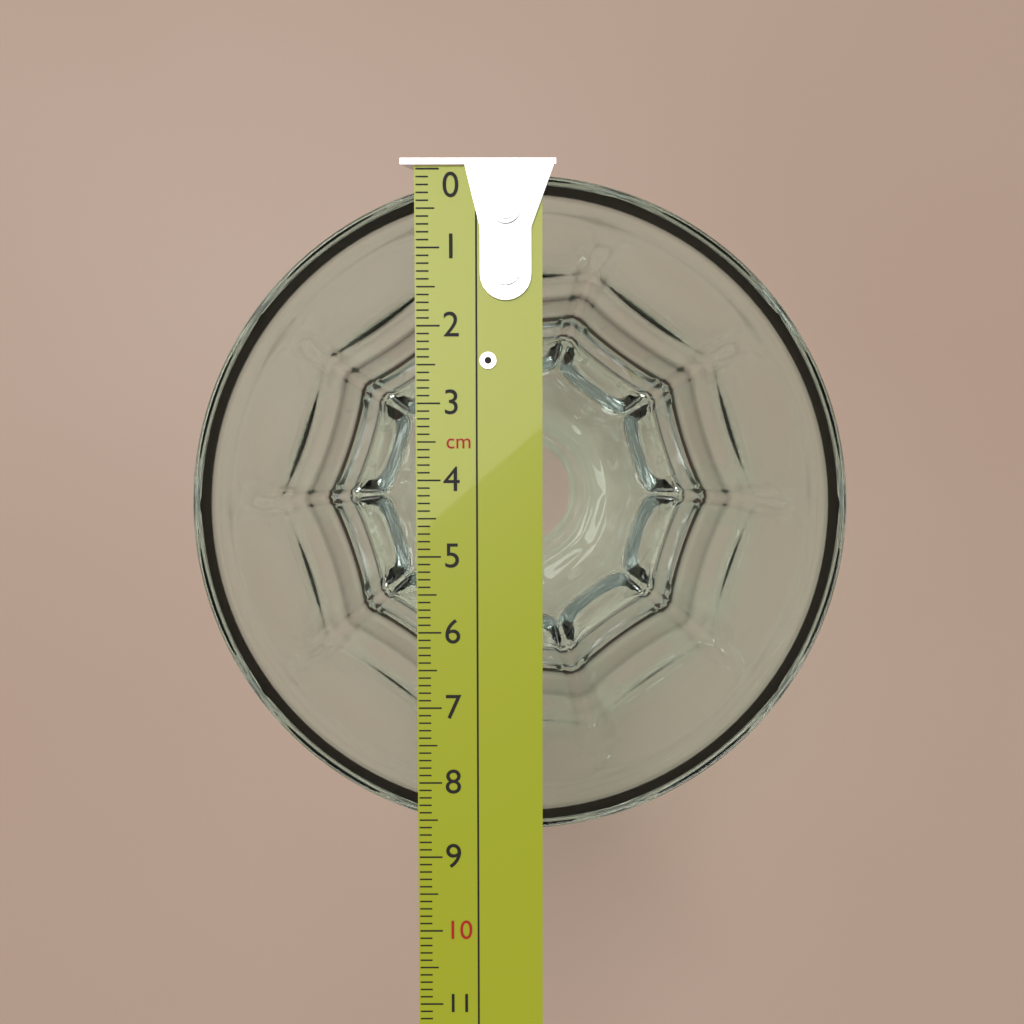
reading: 8.7 cm
